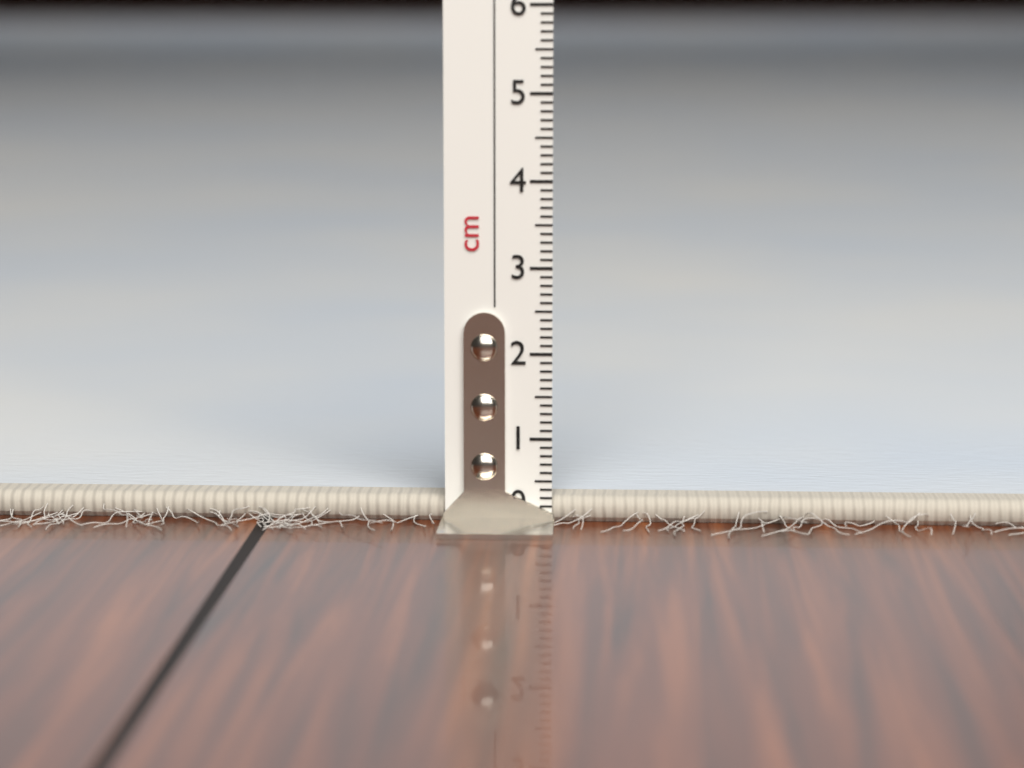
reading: 0.3 cm
